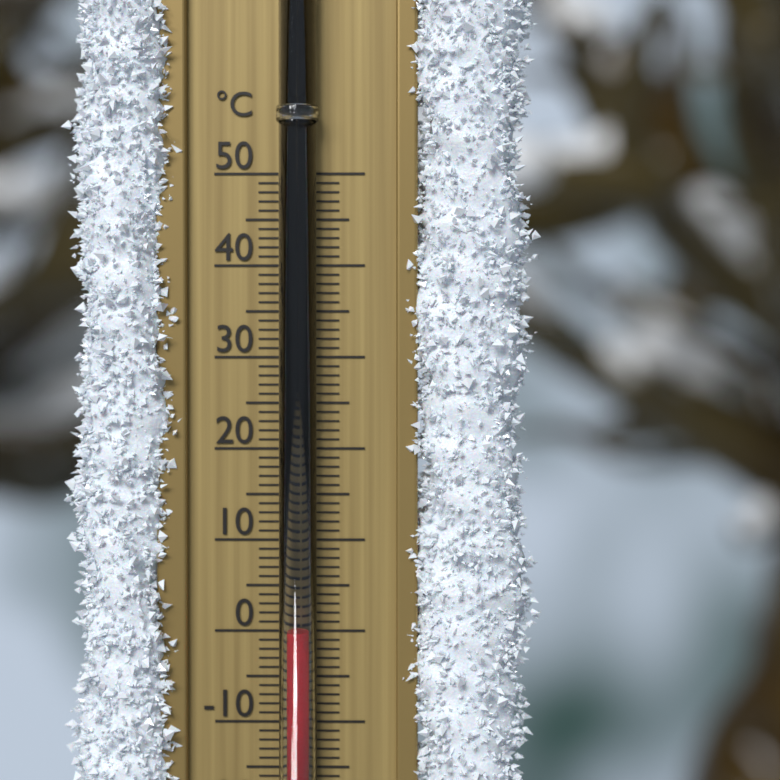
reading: 0 °C
